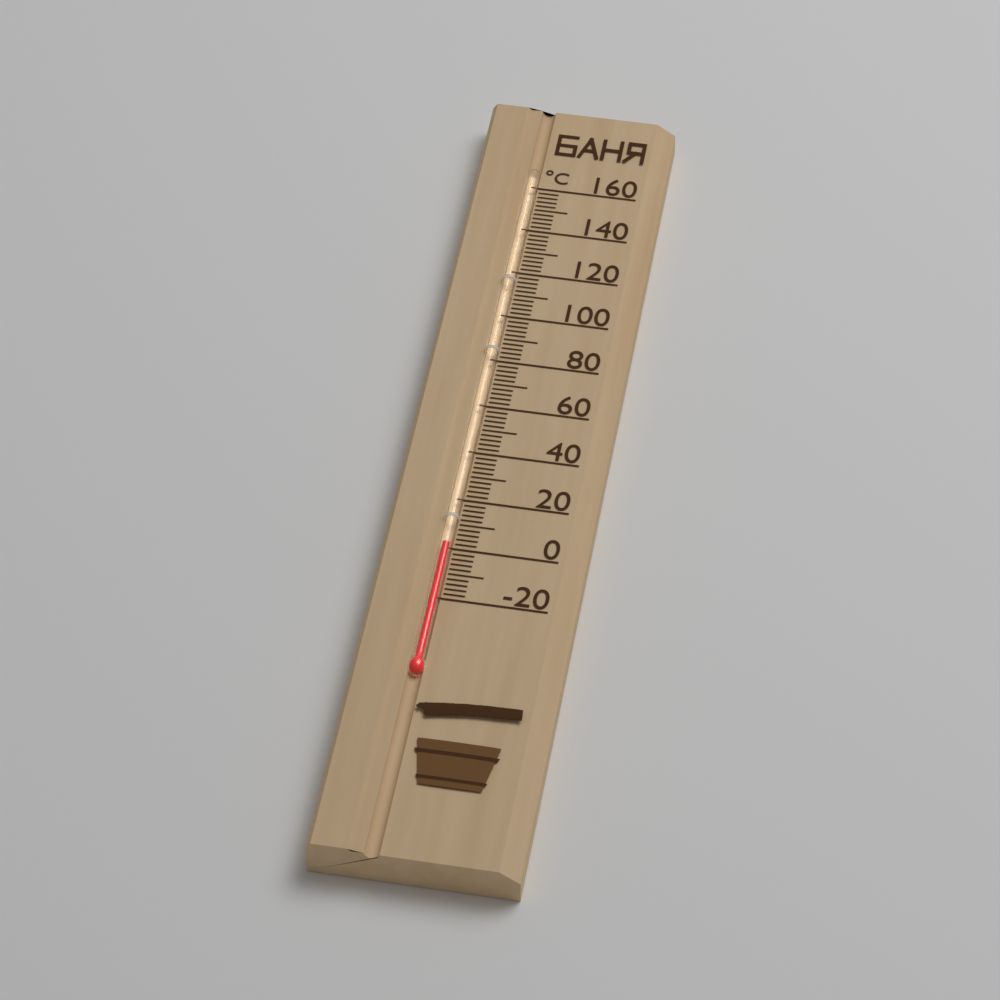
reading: 2 °C
